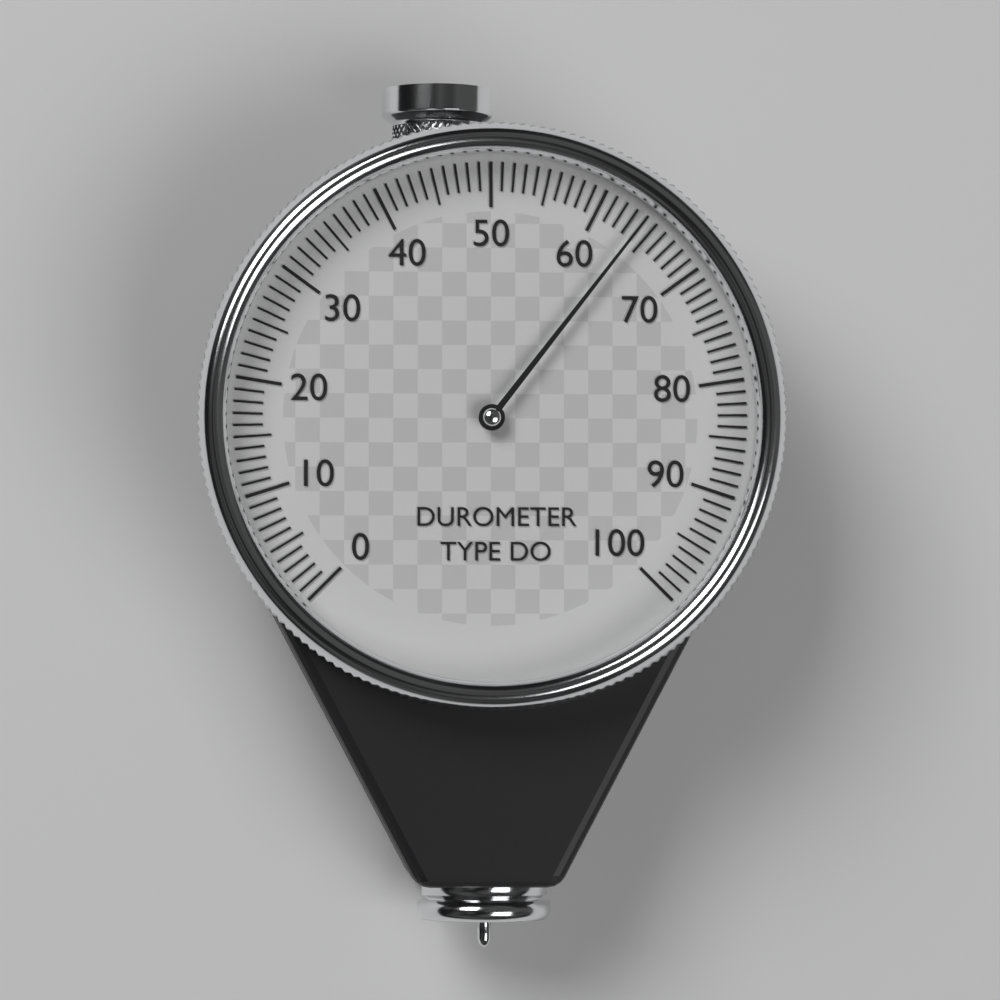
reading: 64 (no unit)
